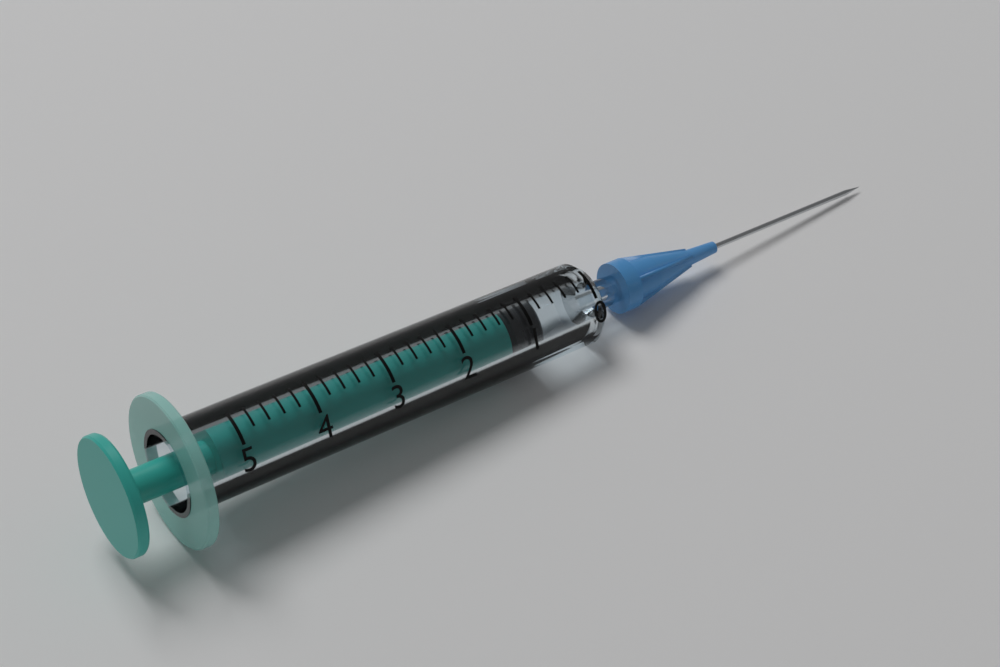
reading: 0.8 (no unit)
